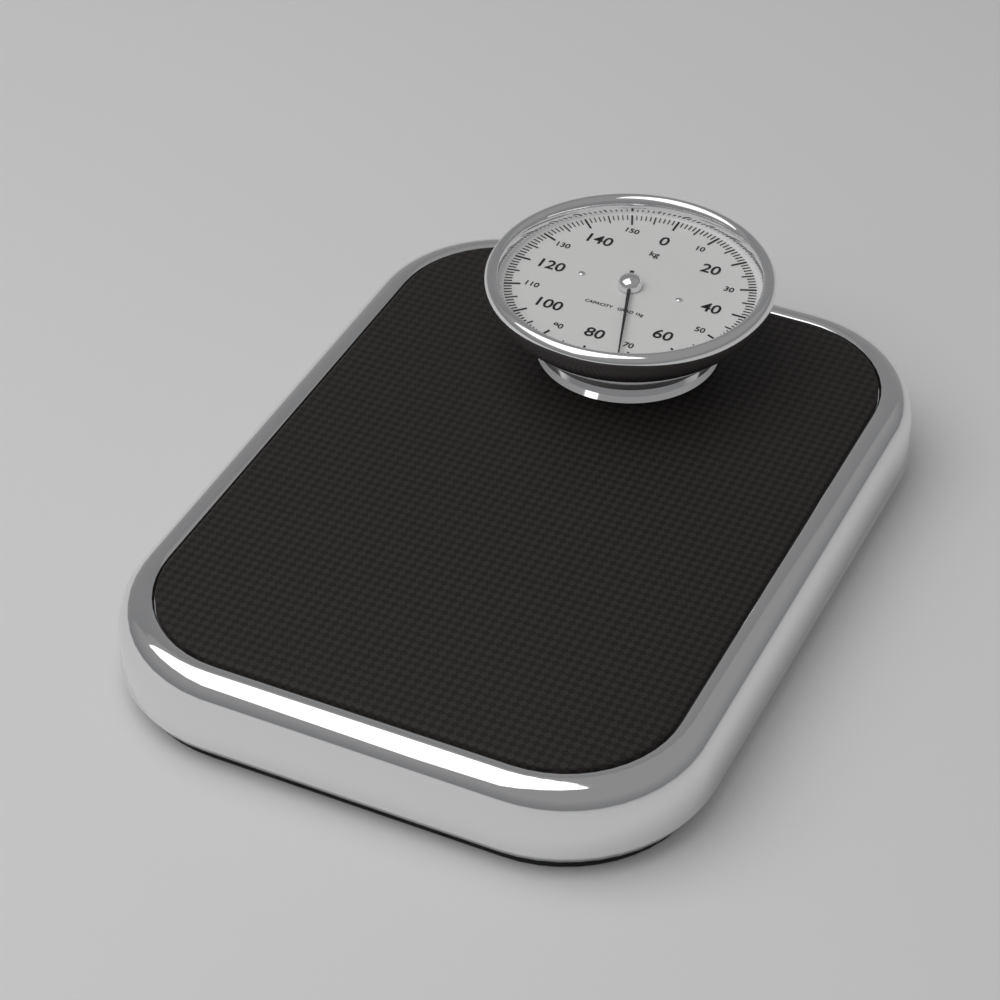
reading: 72 kg
